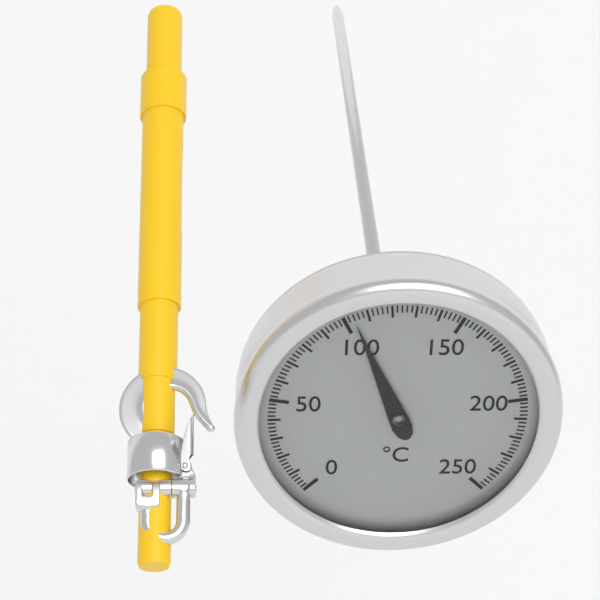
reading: 104 °C
